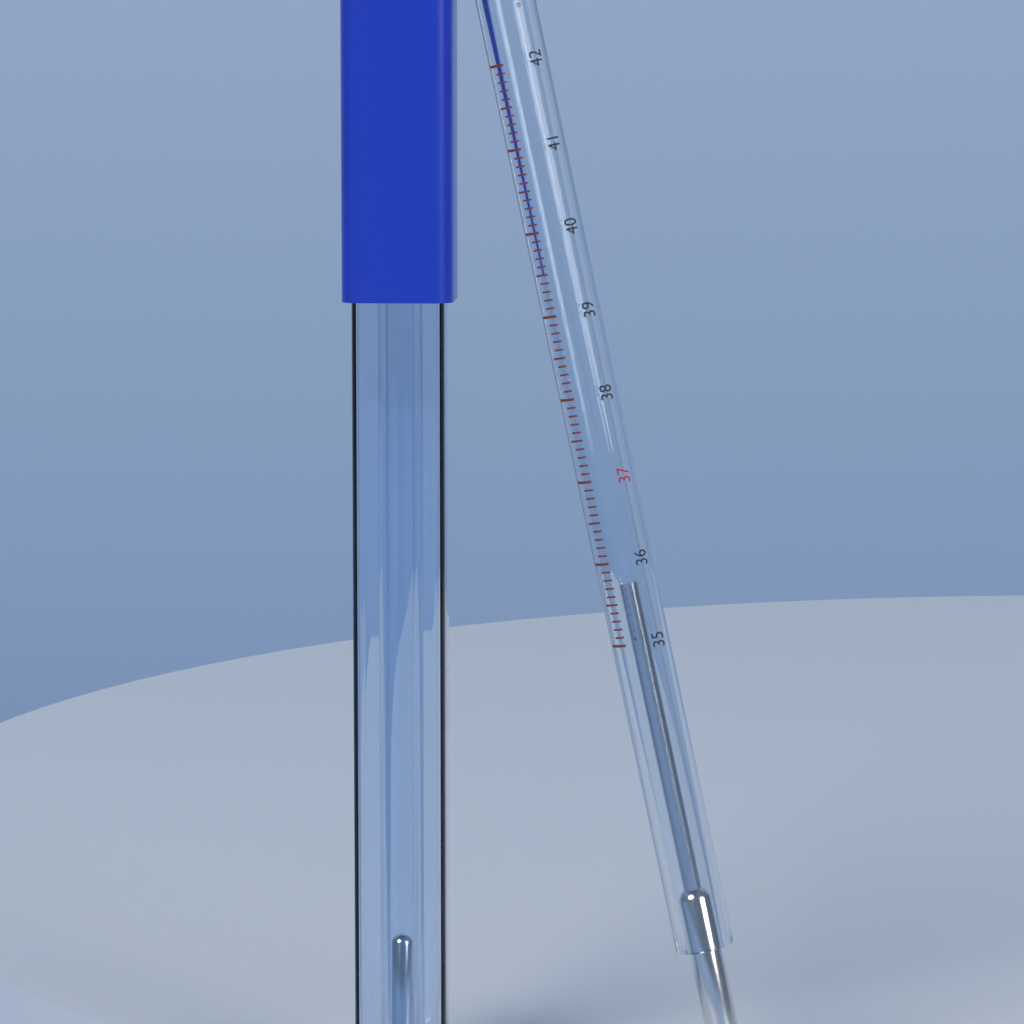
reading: 35.7 °C
